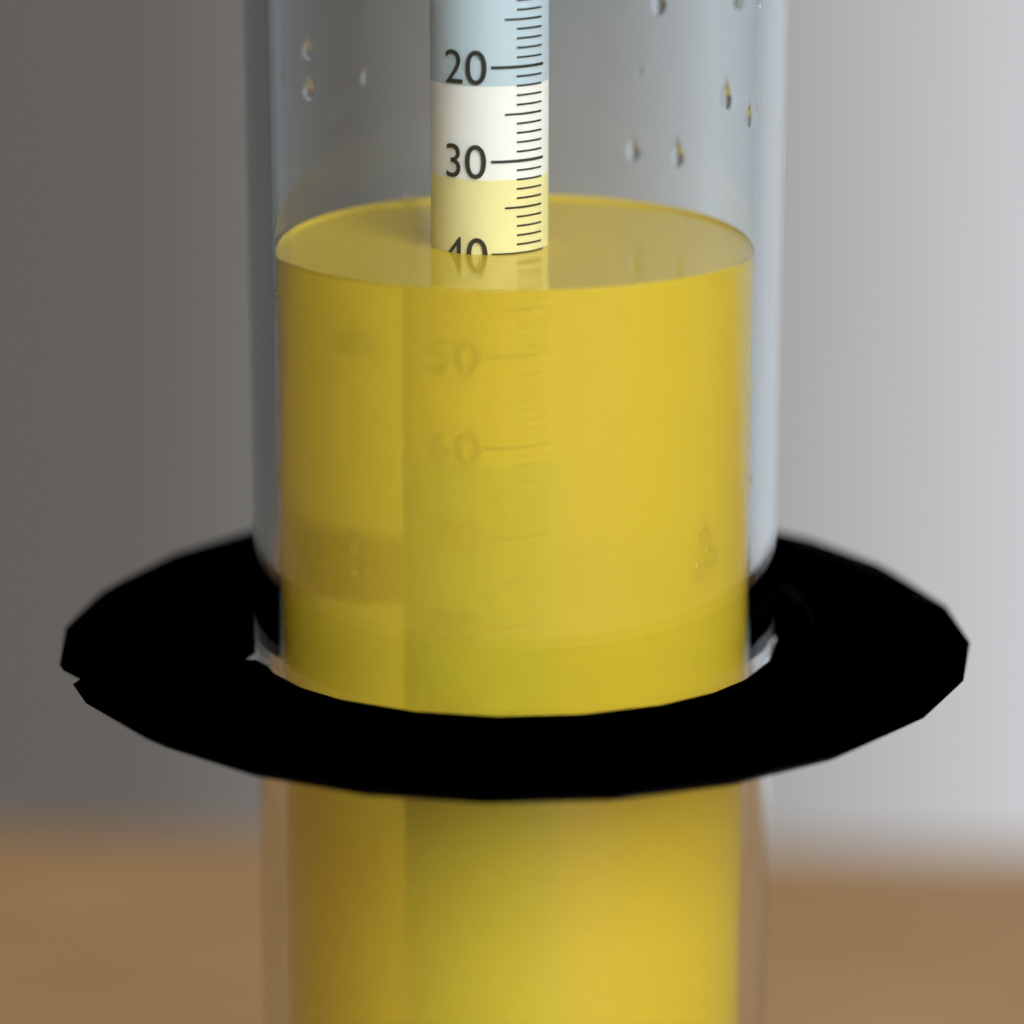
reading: 40 (no unit)
